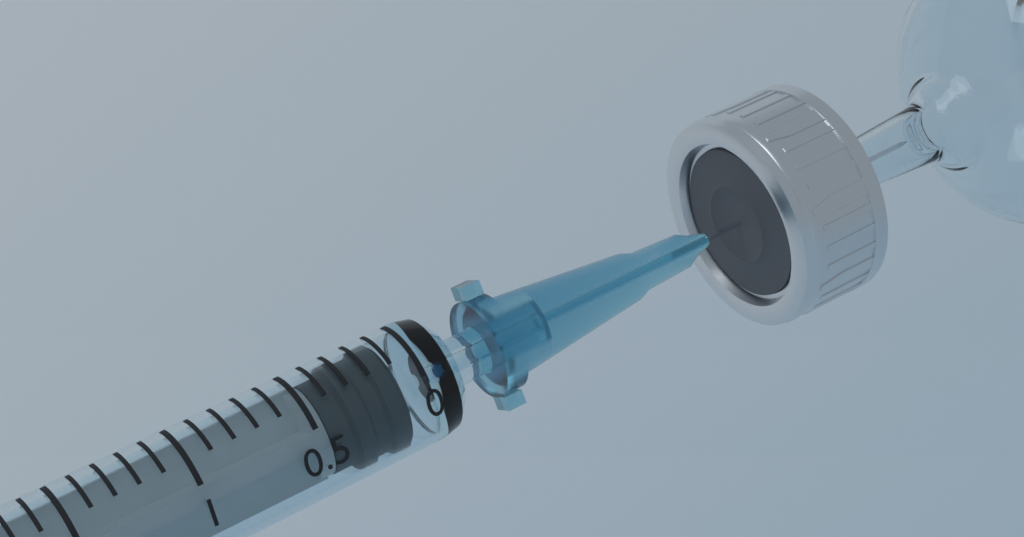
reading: 0.1 ml
